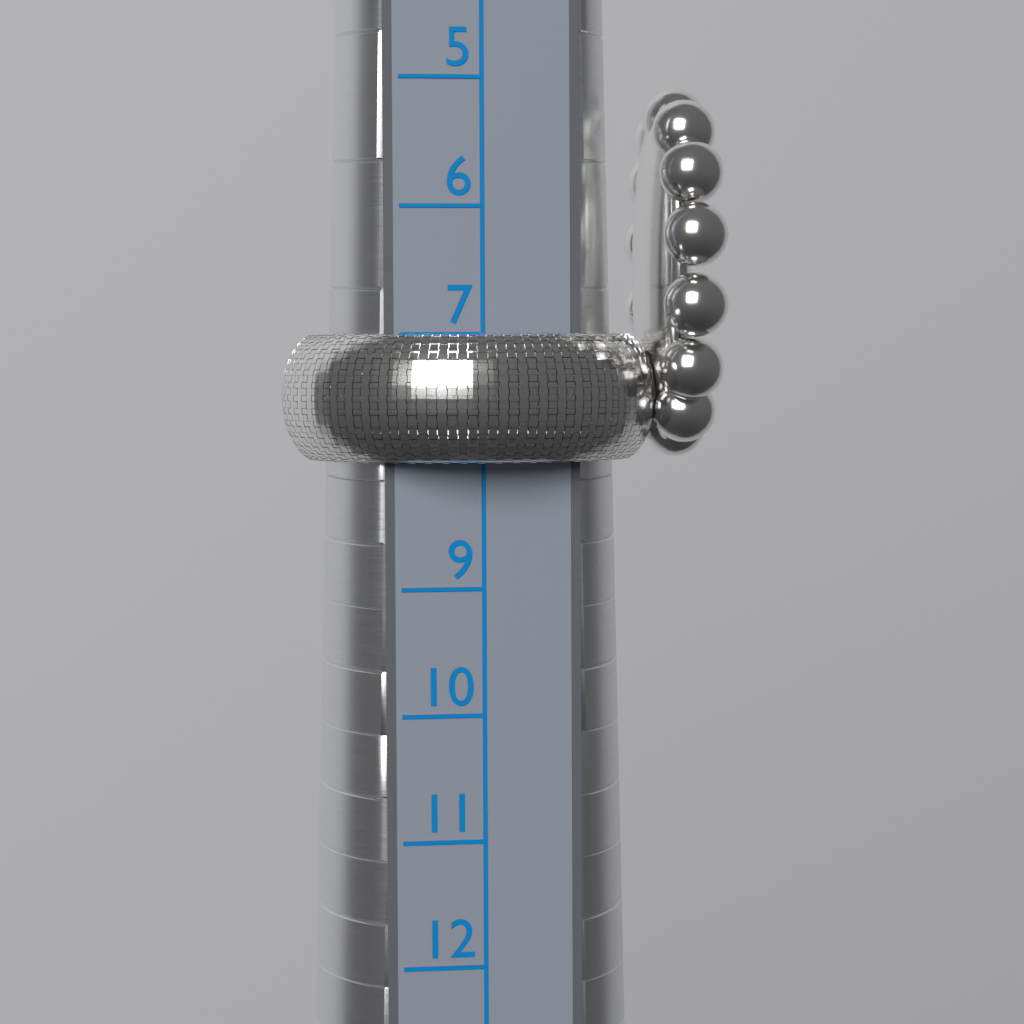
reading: 8 (no unit)
